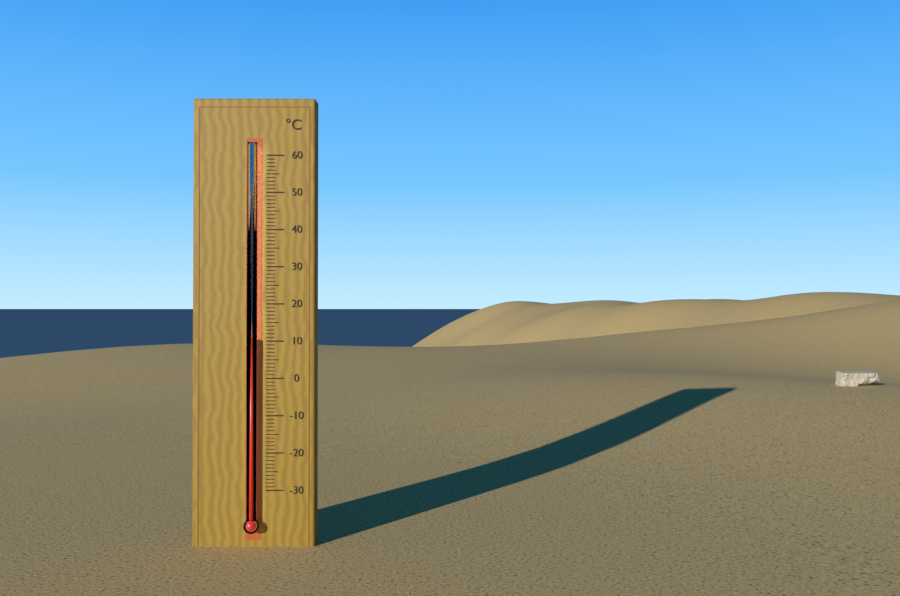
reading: 11 °C
